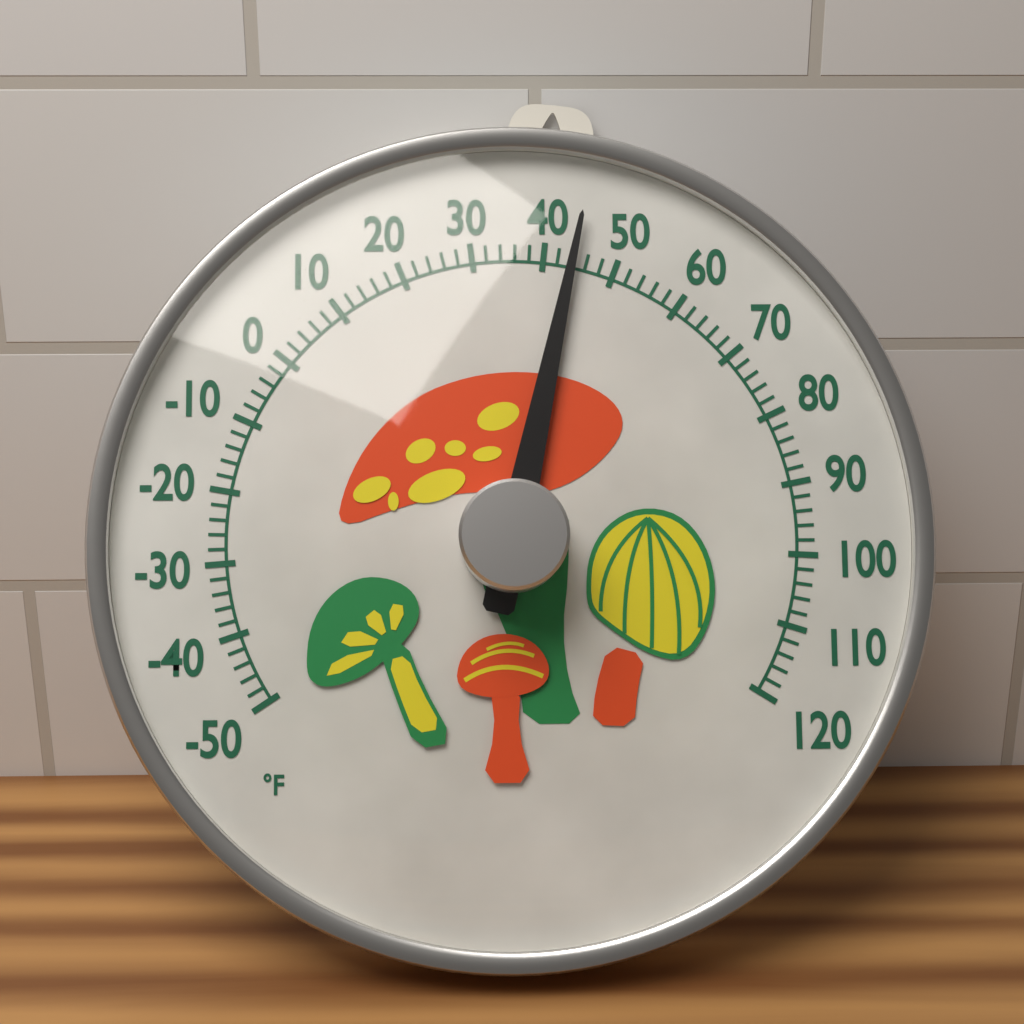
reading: 44 °F
